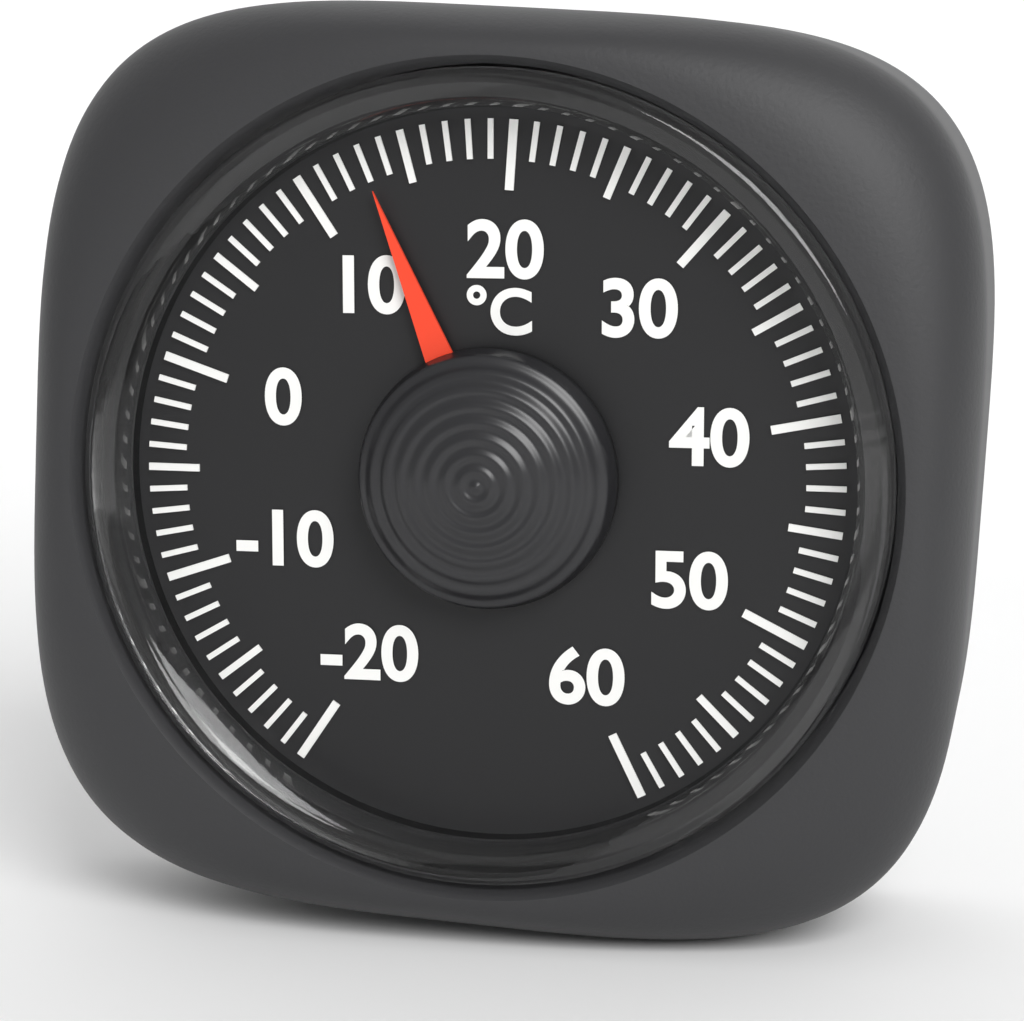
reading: 13 °C
